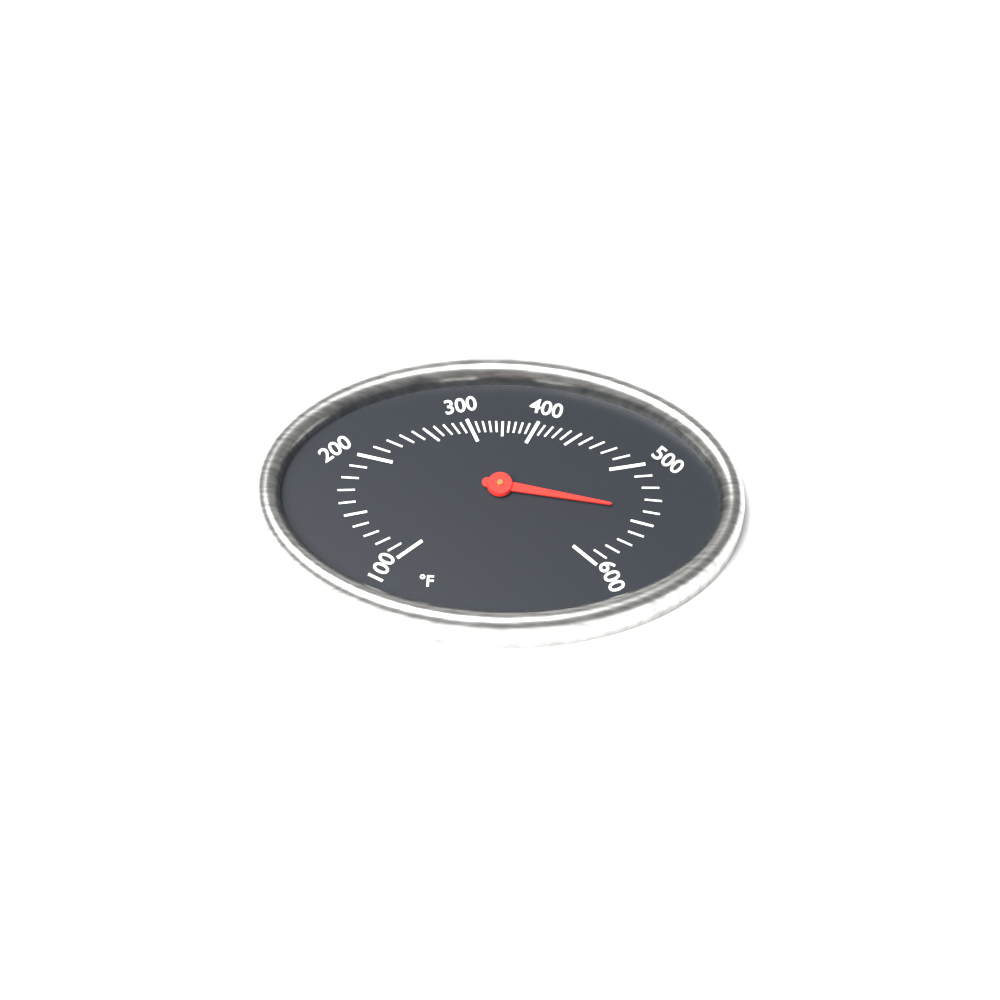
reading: 540 °F
